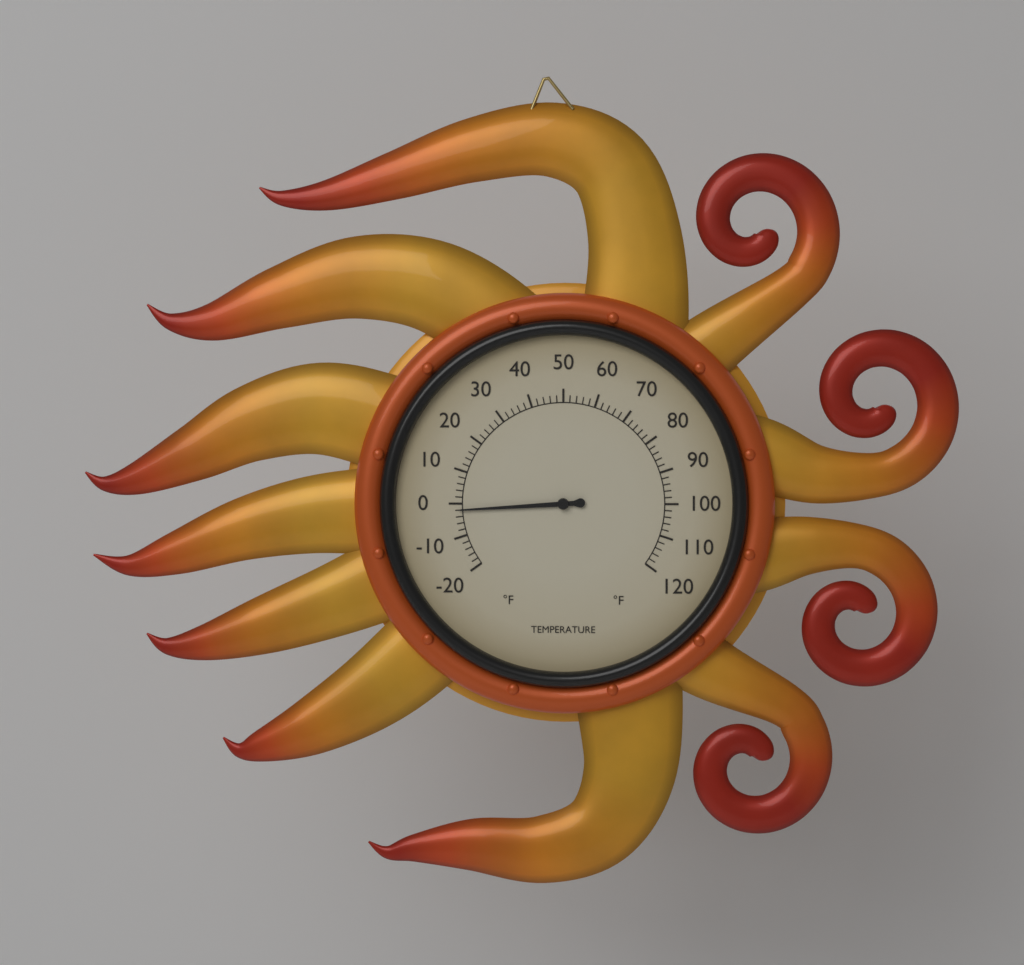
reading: -2 °F
